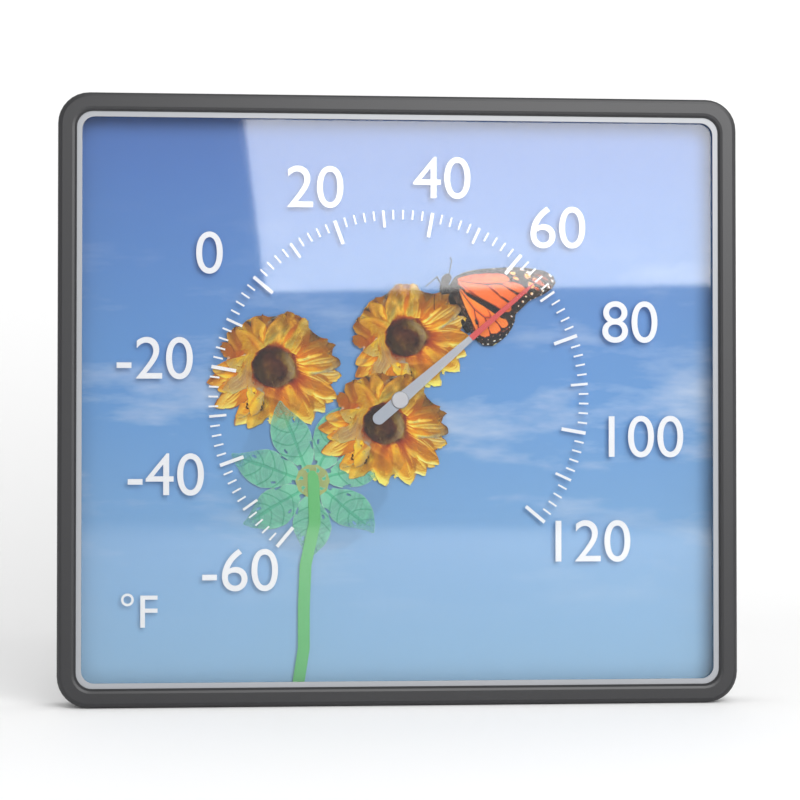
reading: 66 °F
